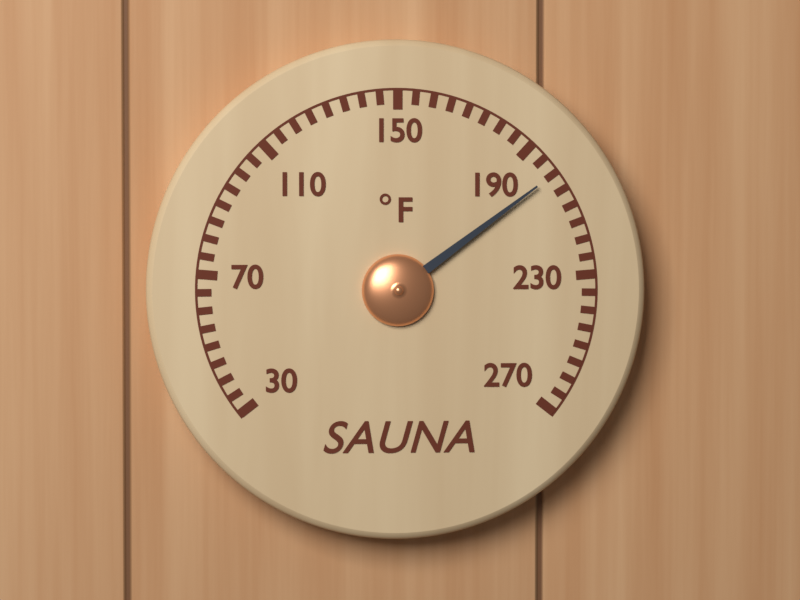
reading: 200 °F
